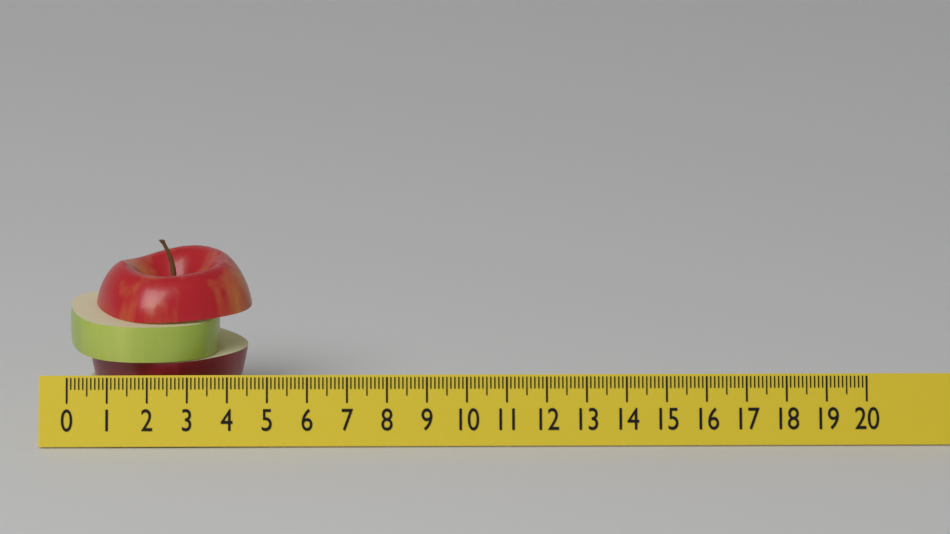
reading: 4.6 (no unit)
